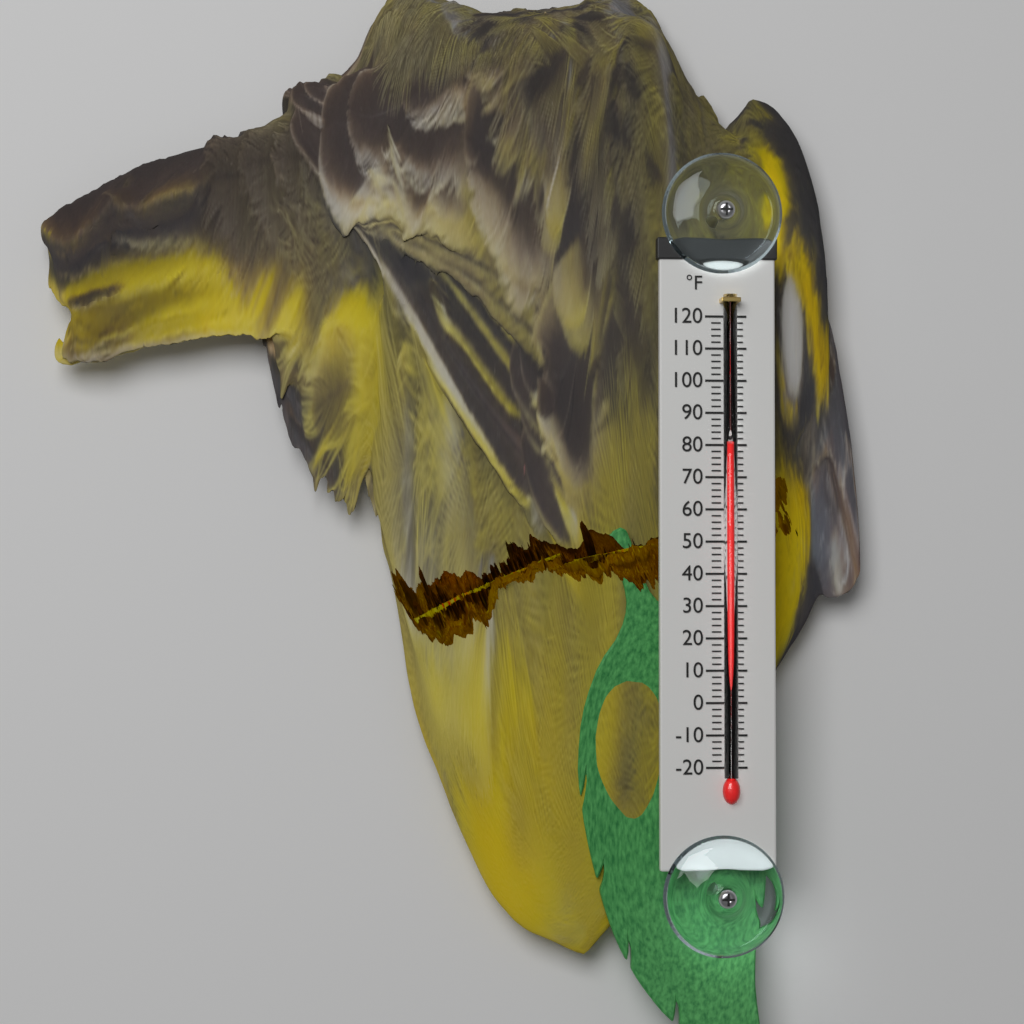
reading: 80 °F
